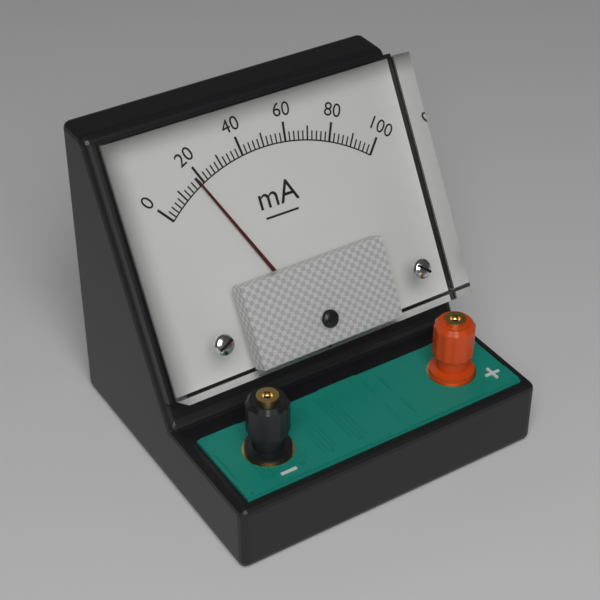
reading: 18 mA
